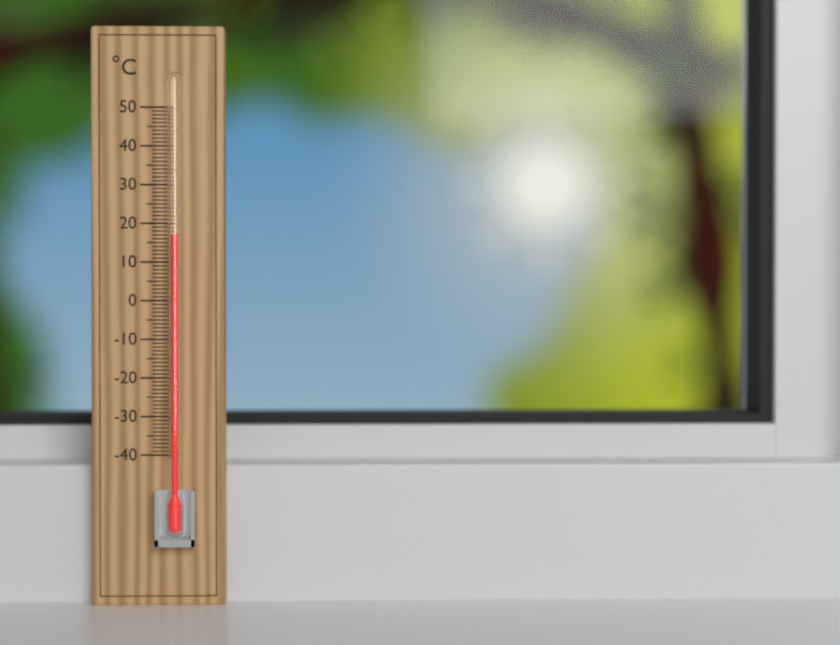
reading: 17 °C
